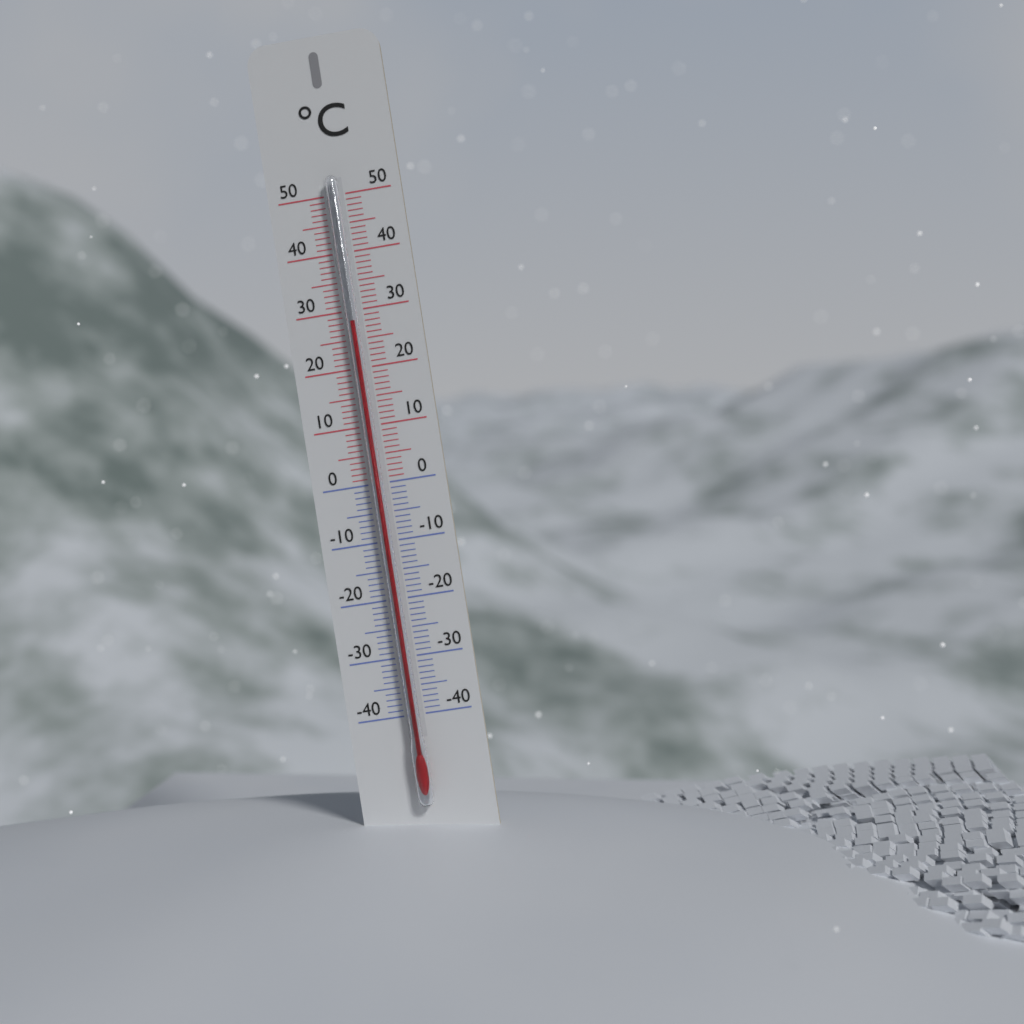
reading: 28 °C
